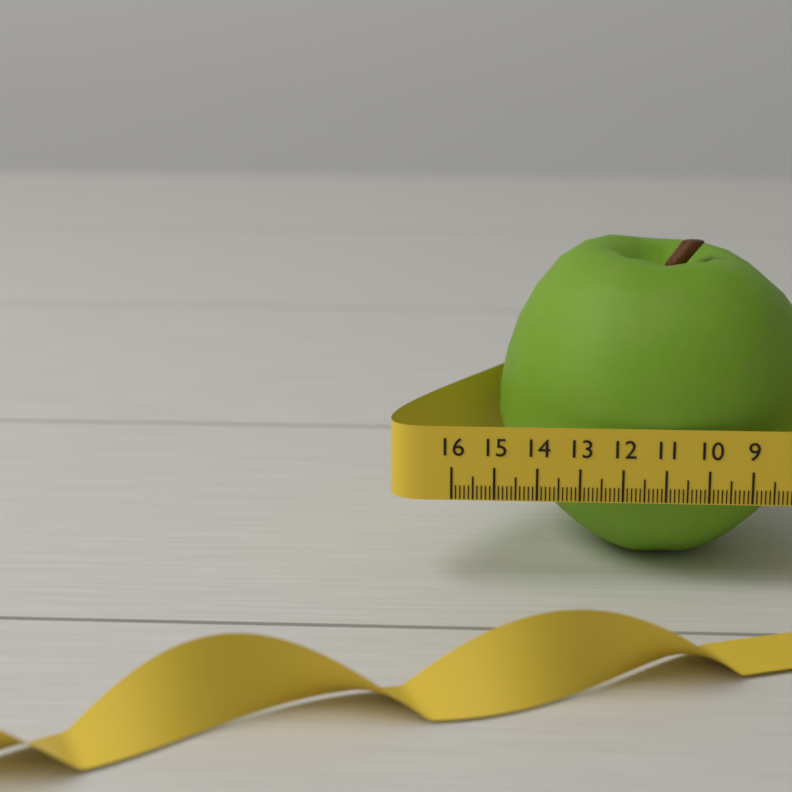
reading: 14.9 (no unit)
